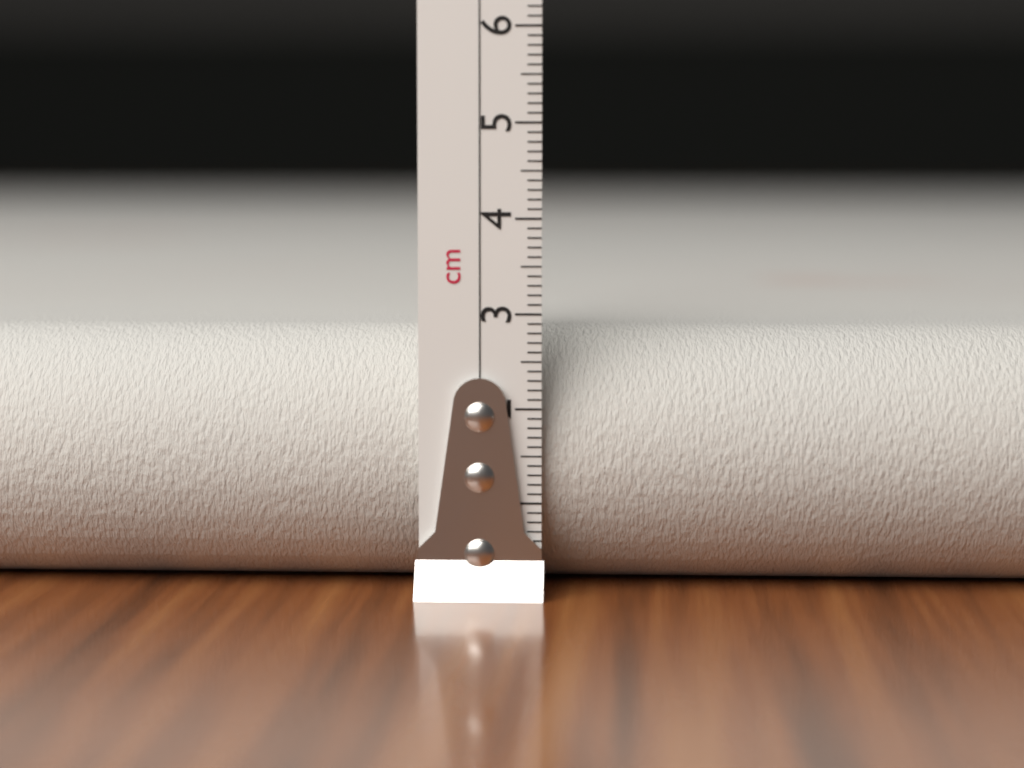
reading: 2.8 cm
